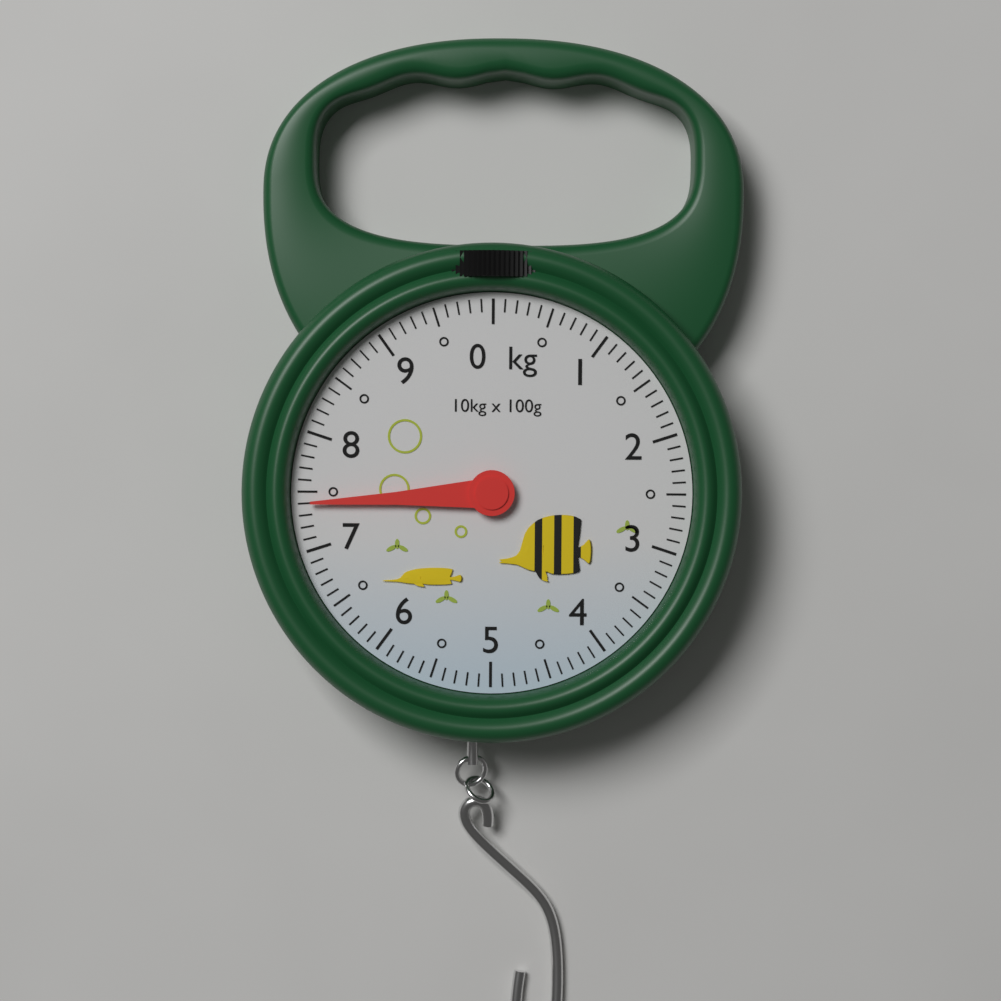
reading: 7.4 kg
